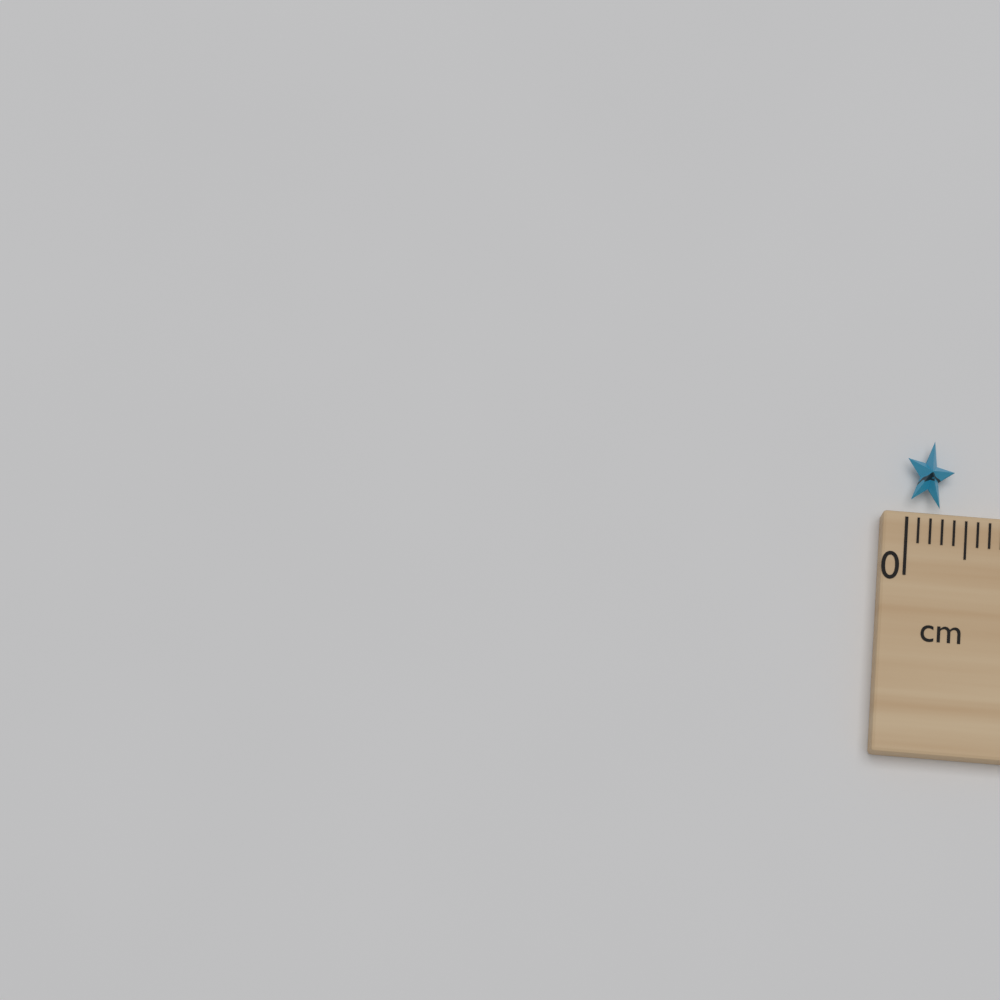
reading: 0.4 cm
